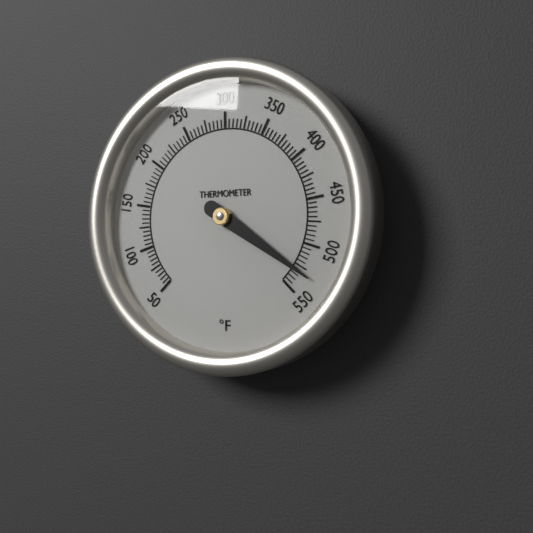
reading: 530 °F
